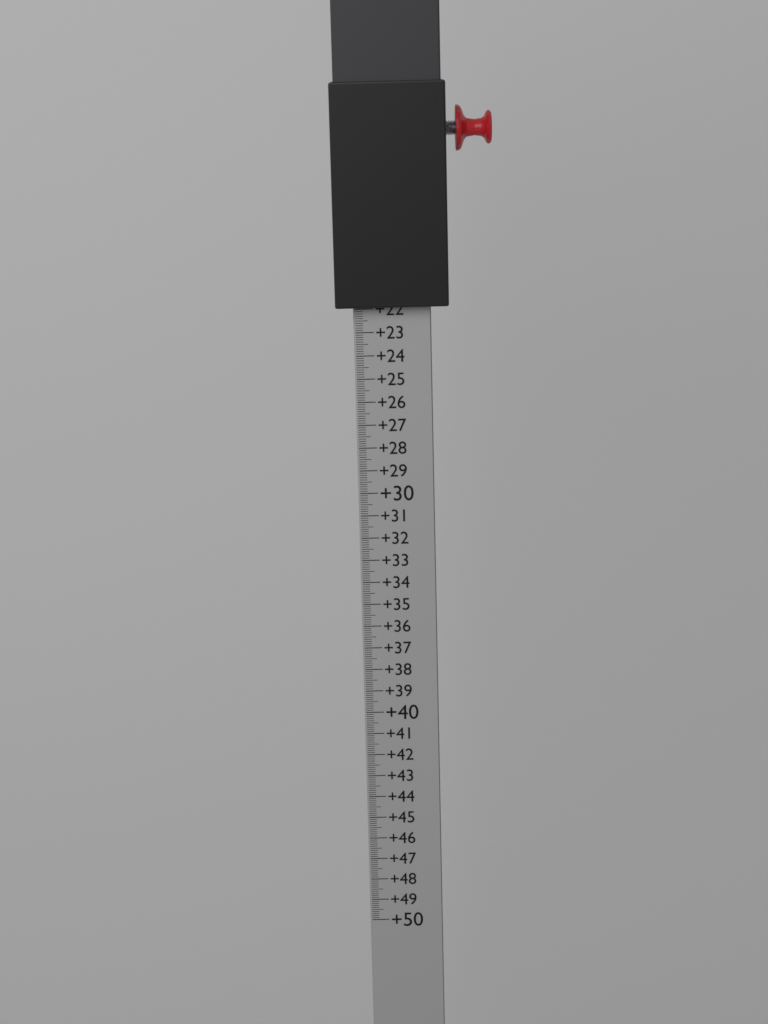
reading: 21.9 (no unit)
